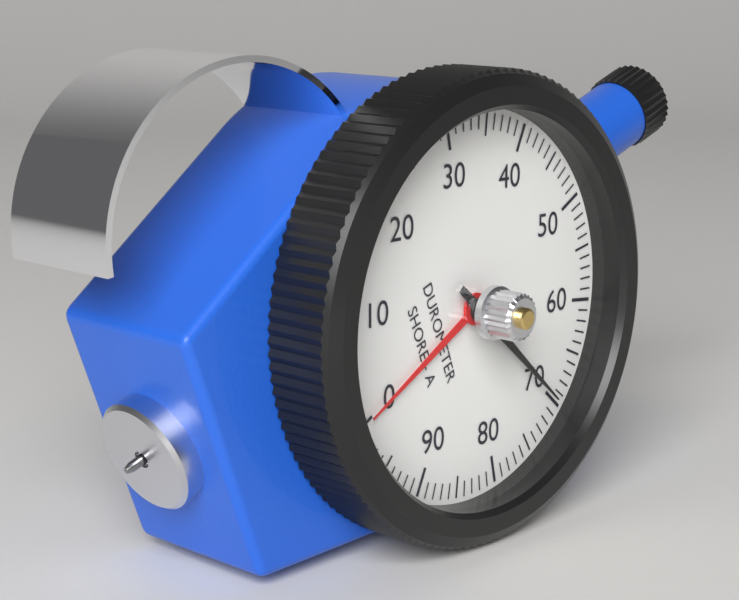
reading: 70 Shore A
